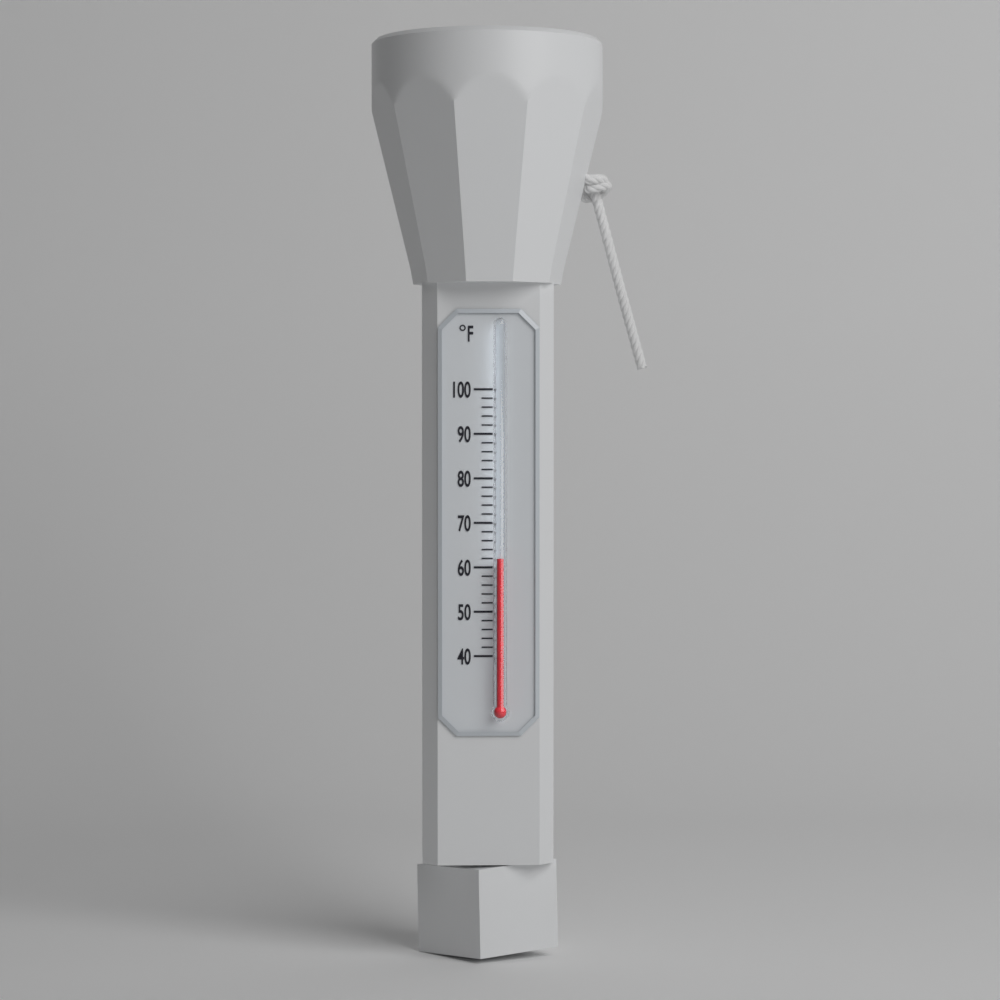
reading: 62 °F
